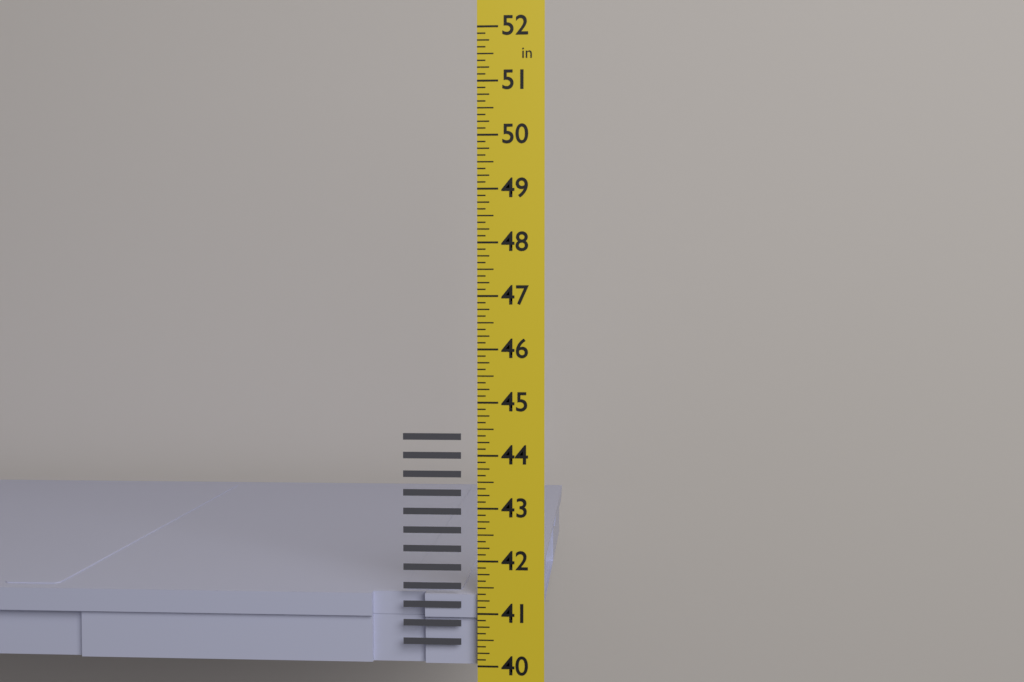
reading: 41.375 in
